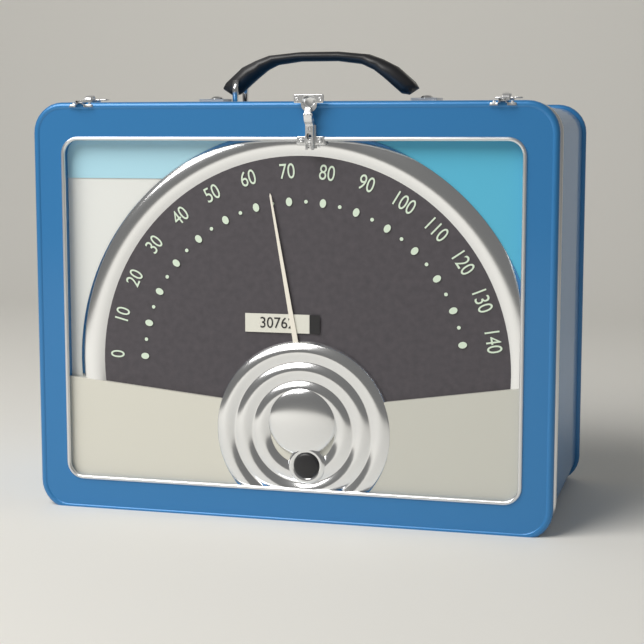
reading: 65 (no unit)
